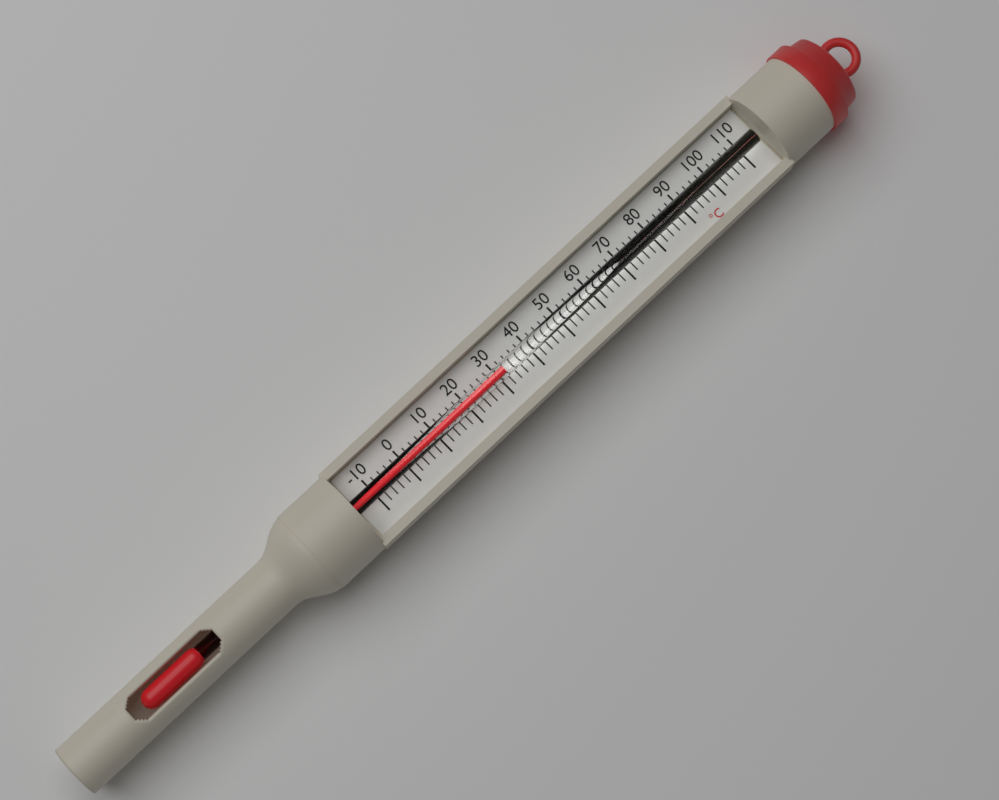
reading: 32 °C
